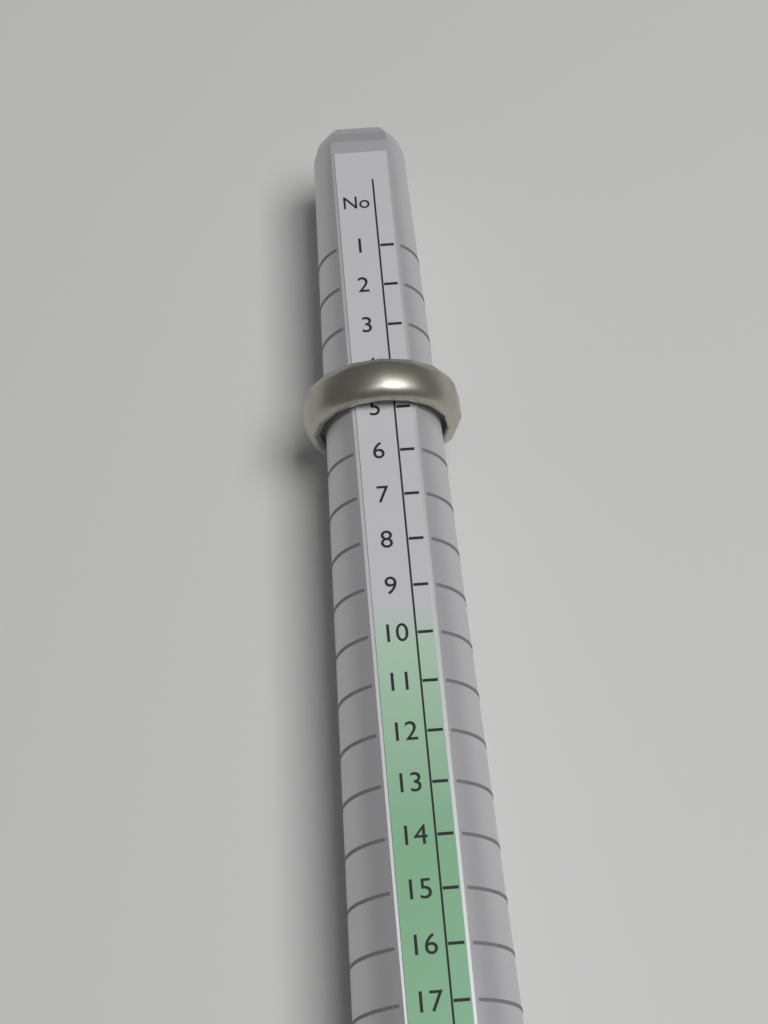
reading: 5 No
